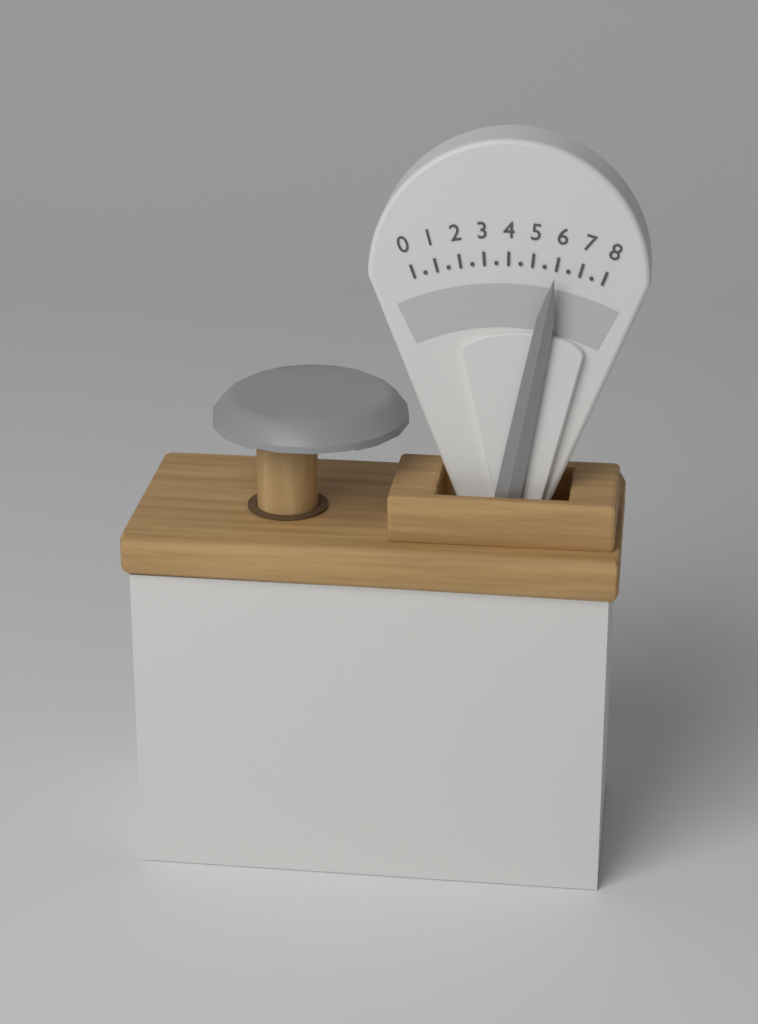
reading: 6.0 (no unit)
